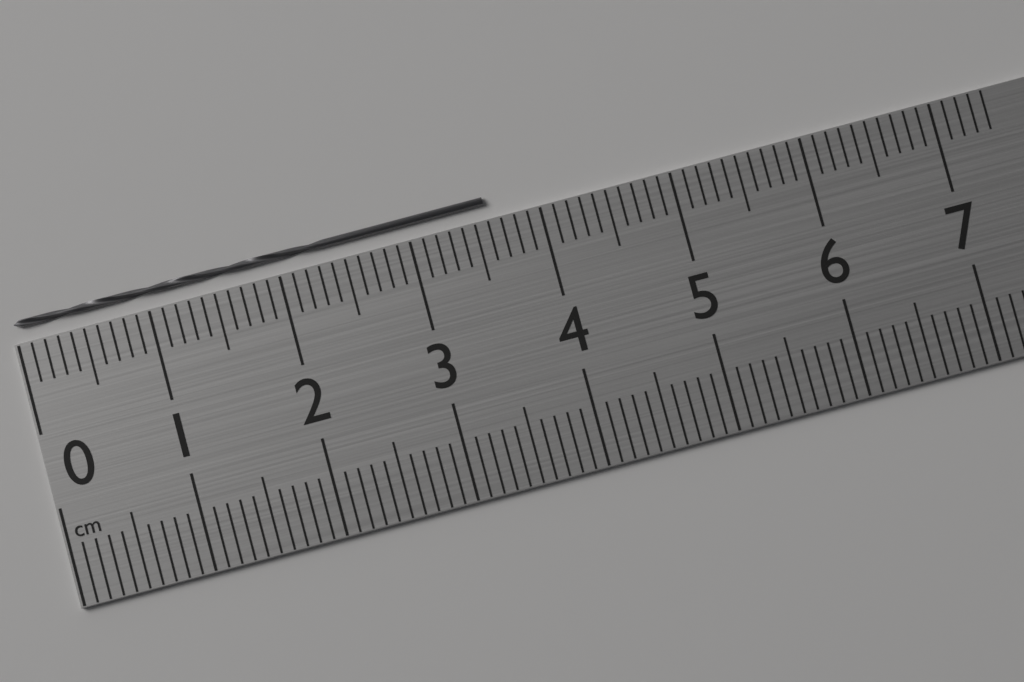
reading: 3.6 cm
